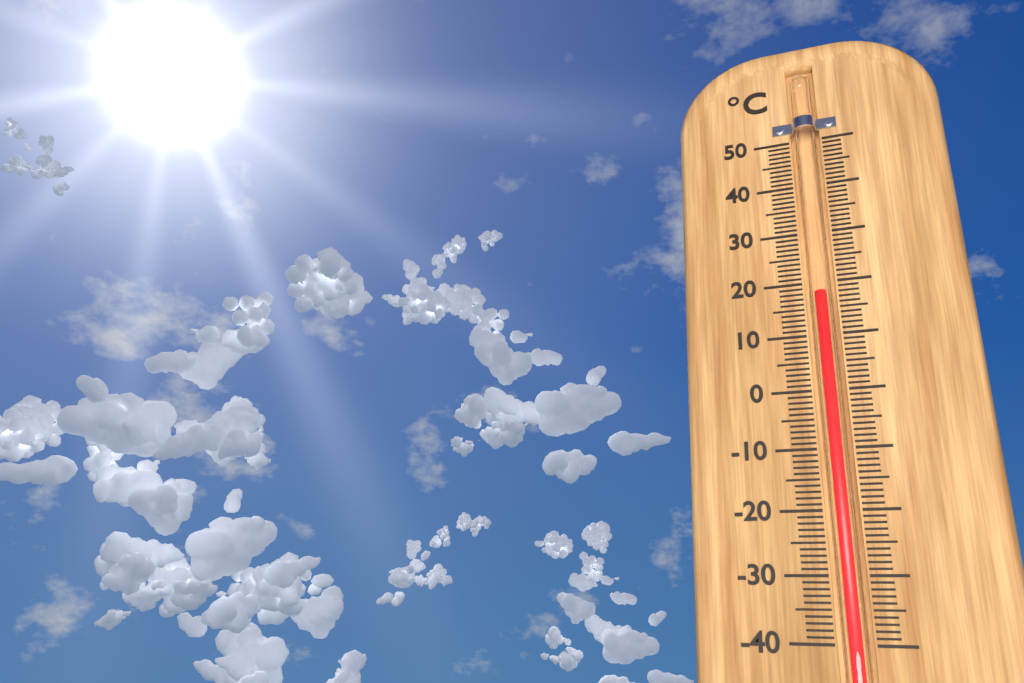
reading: 18 °C
